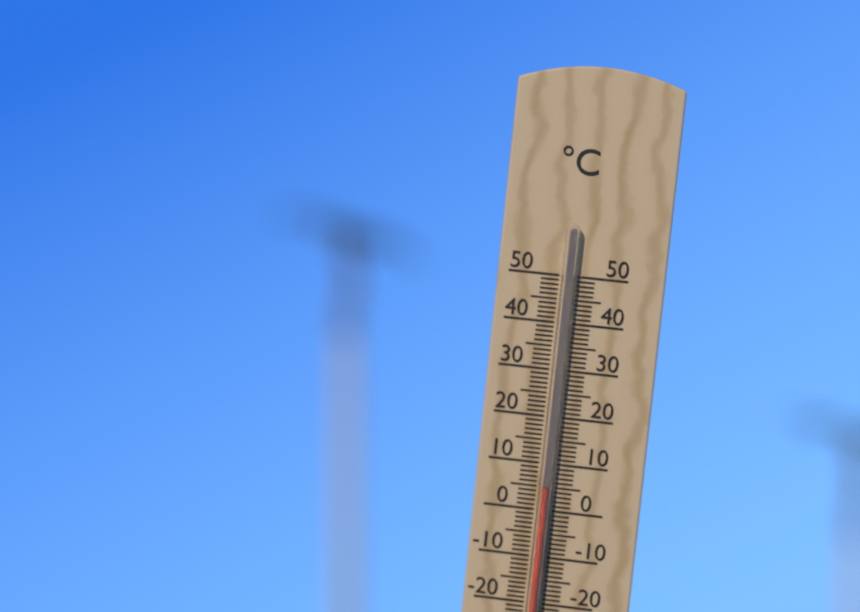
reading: 5 °C
